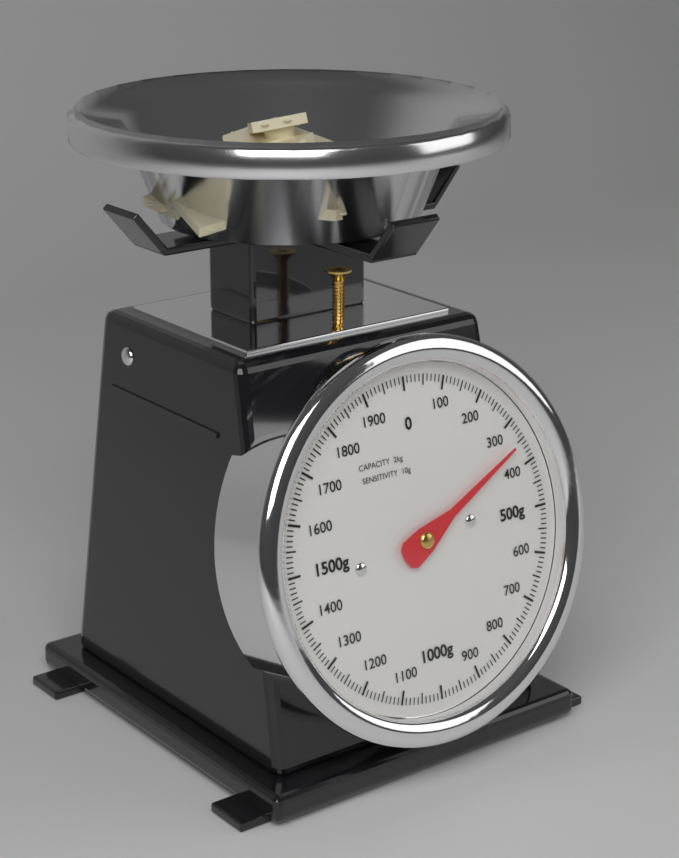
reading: 350 g
